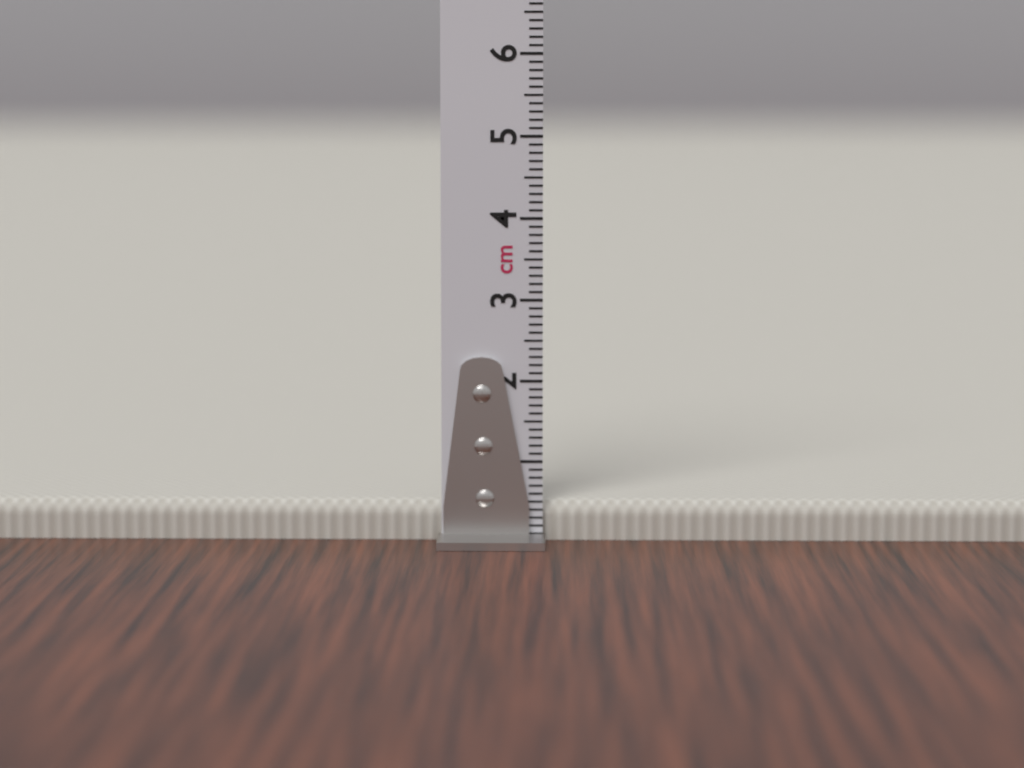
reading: 0.5 cm
